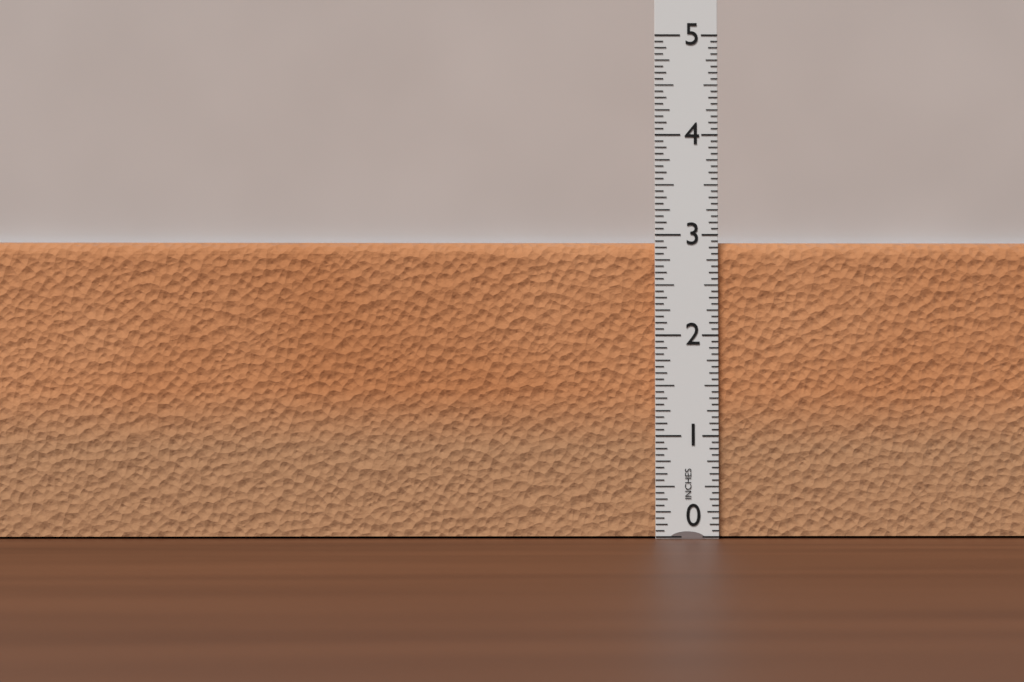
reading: 2.9375 in
